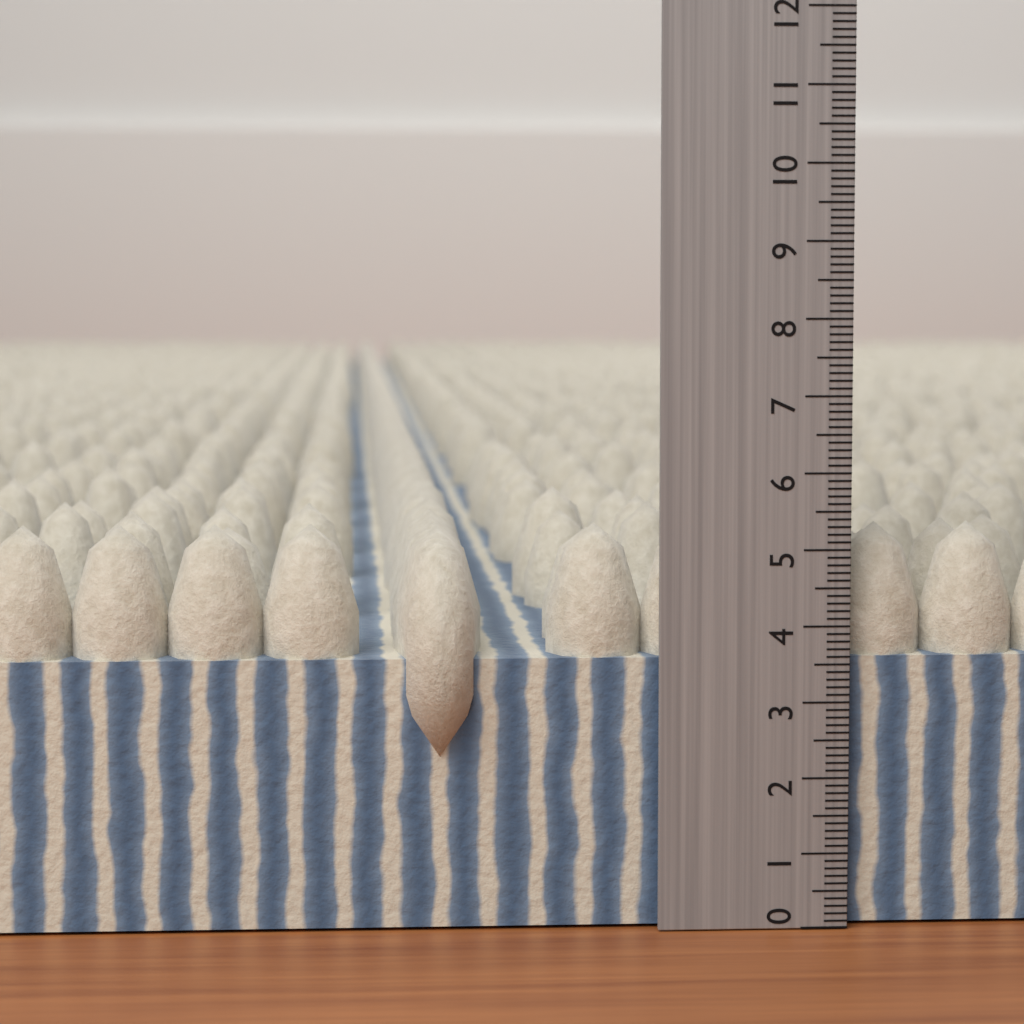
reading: 5.3 (no unit)
